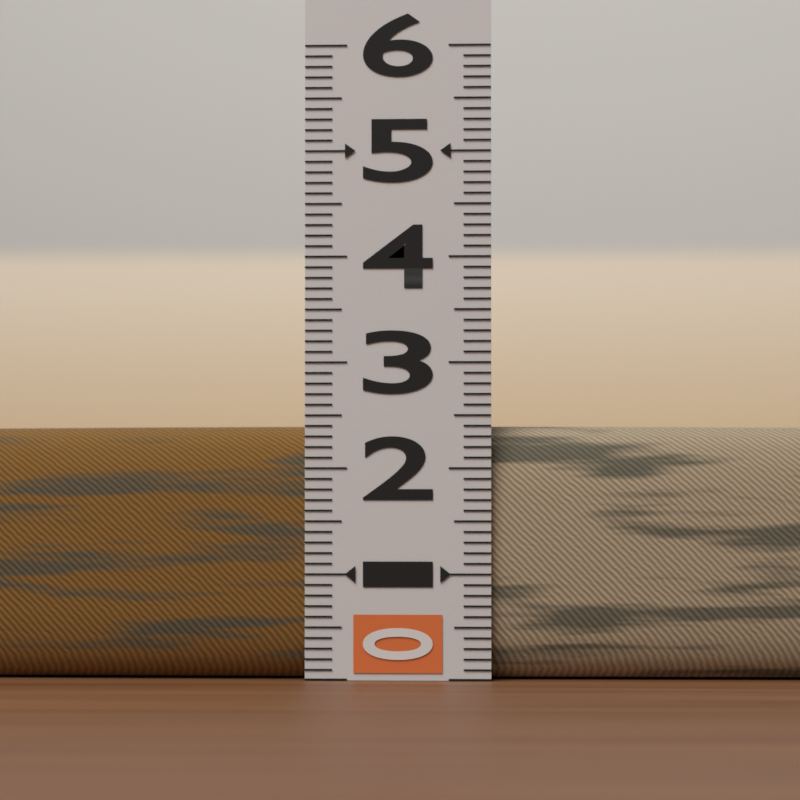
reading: 2.4 (no unit)
